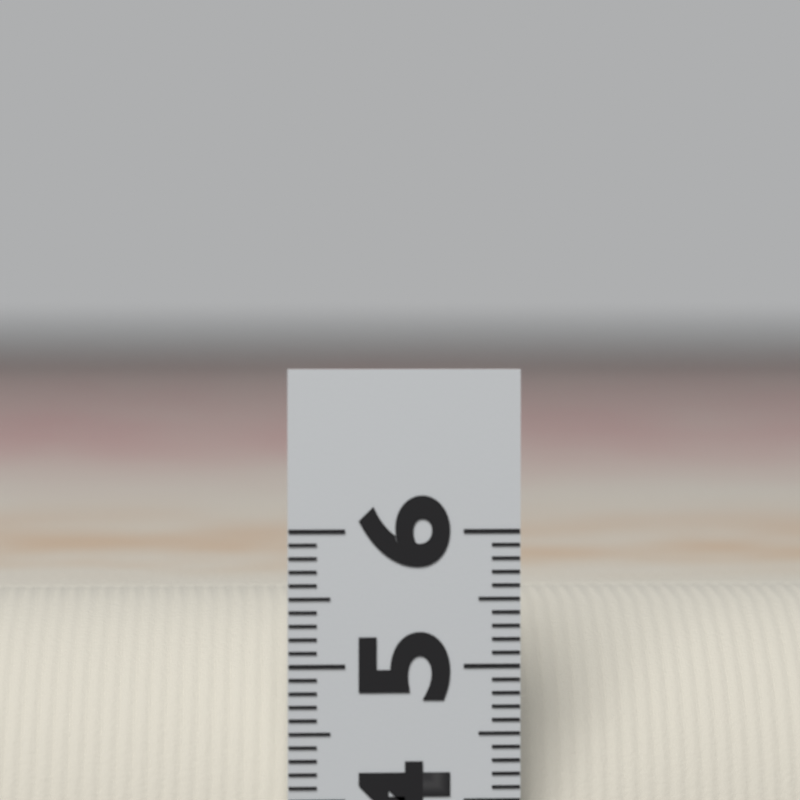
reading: 5.4 (no unit)
